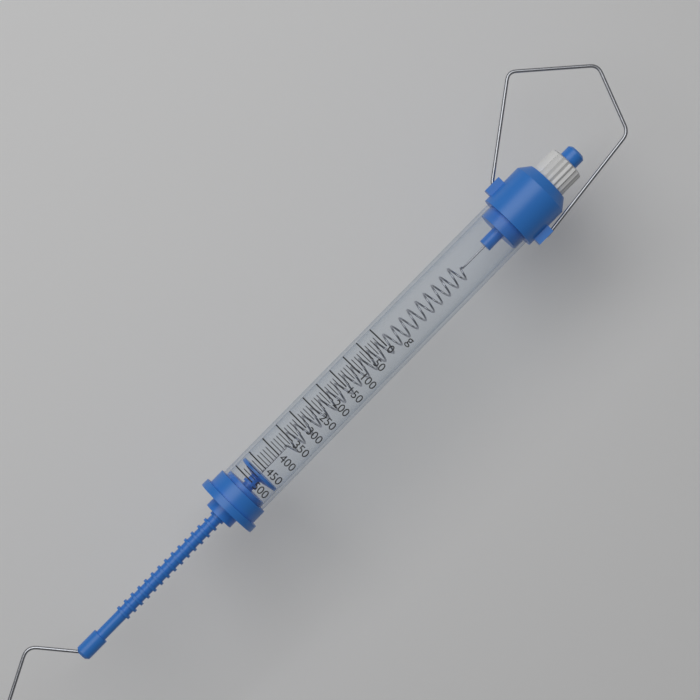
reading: 470 g
